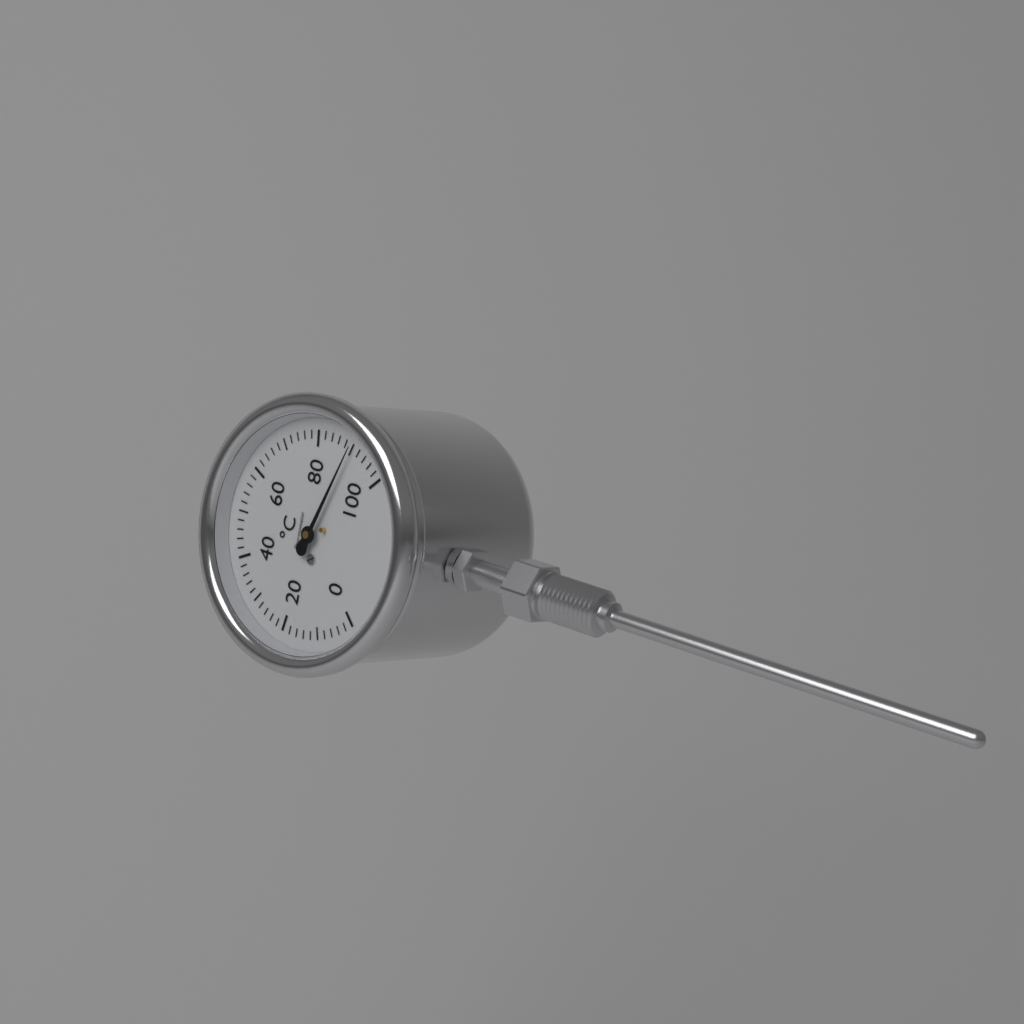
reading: 90 °C
